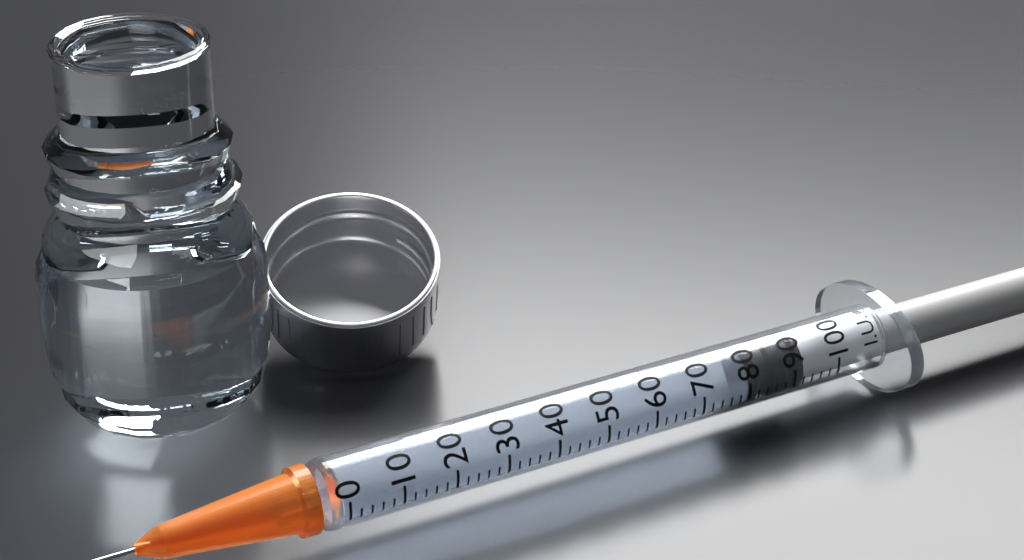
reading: 80 I.U.
